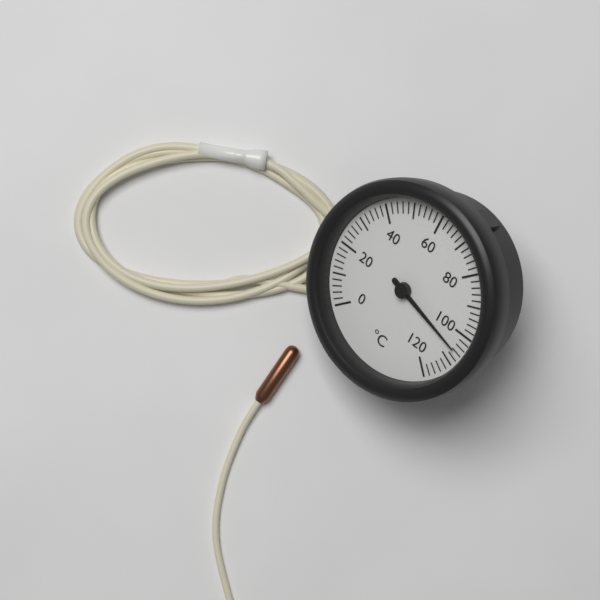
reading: 106 °C
